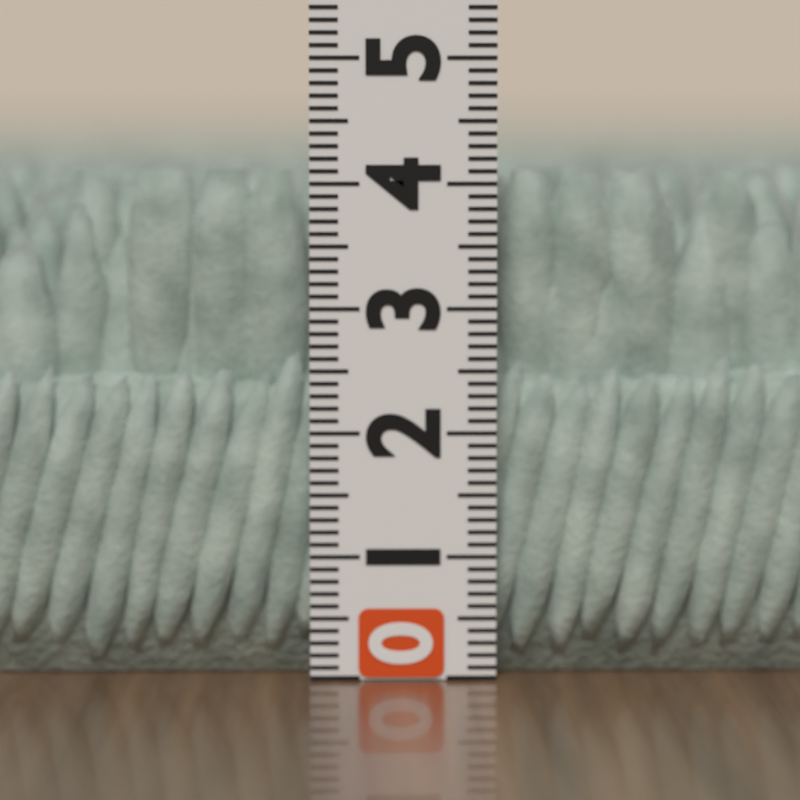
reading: 4.1 (no unit)
